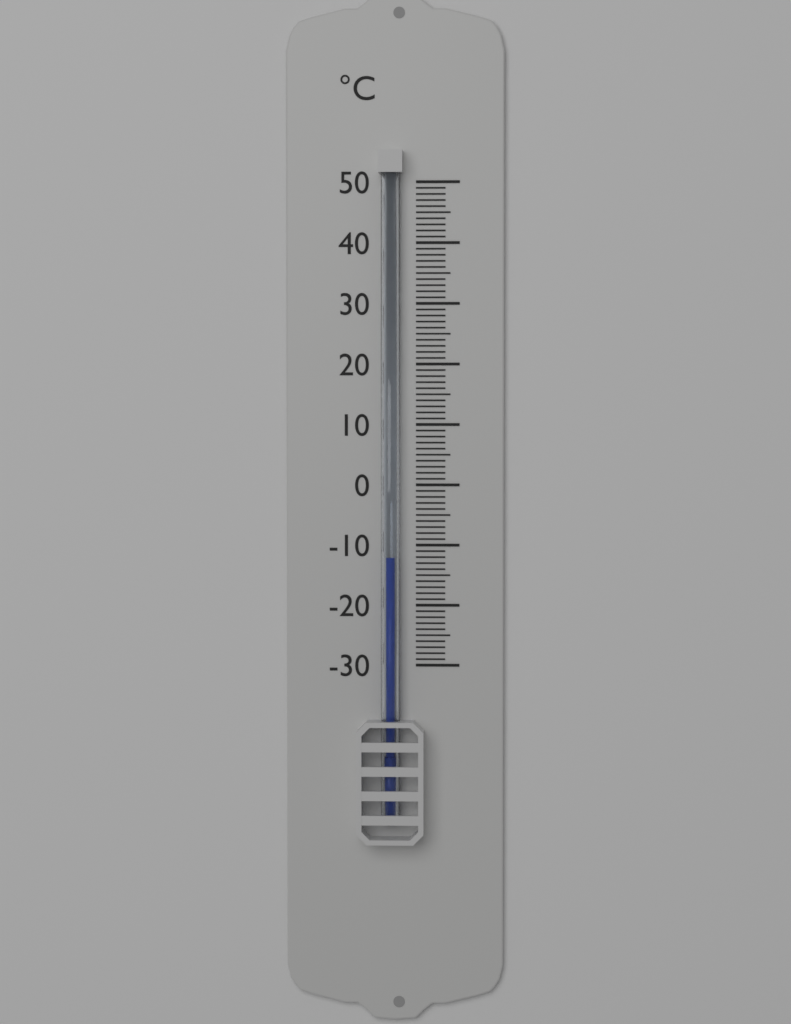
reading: -12 °C
